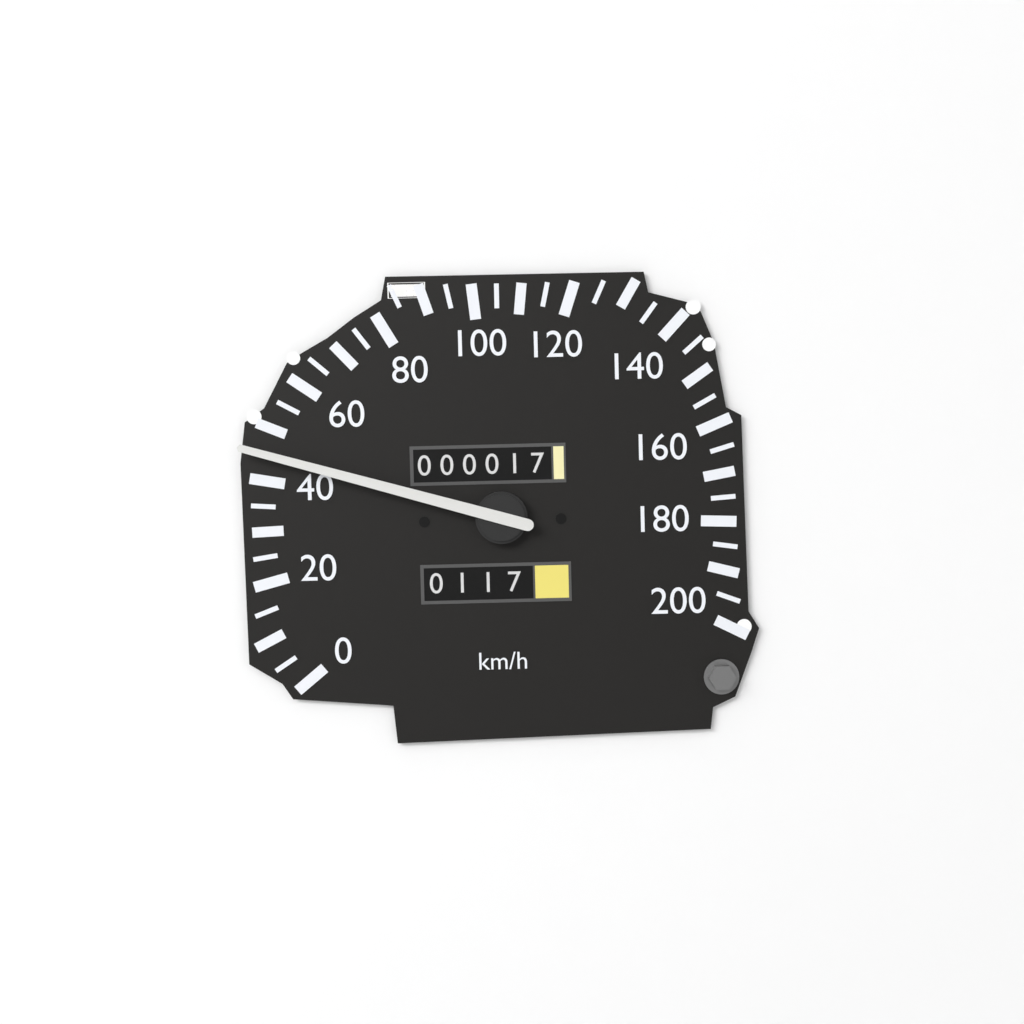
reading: 45 km/h
